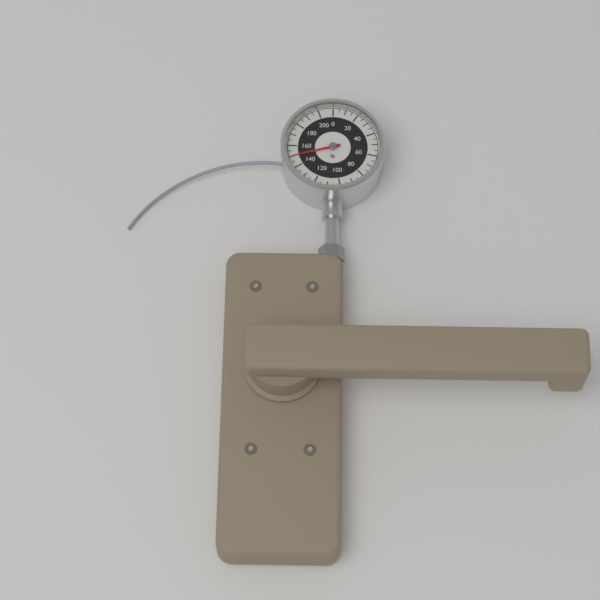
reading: 150 lb
